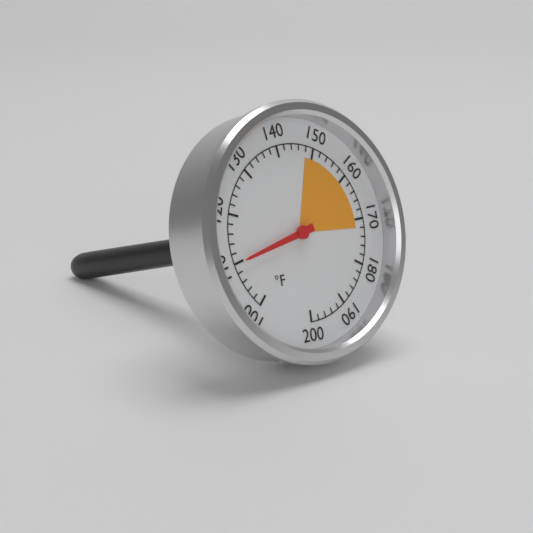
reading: 110 °F
